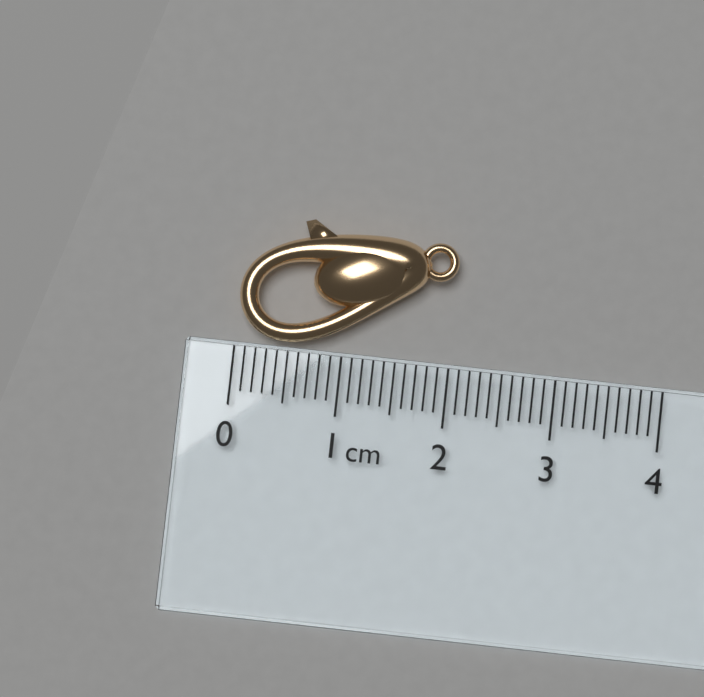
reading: 2.0 cm
